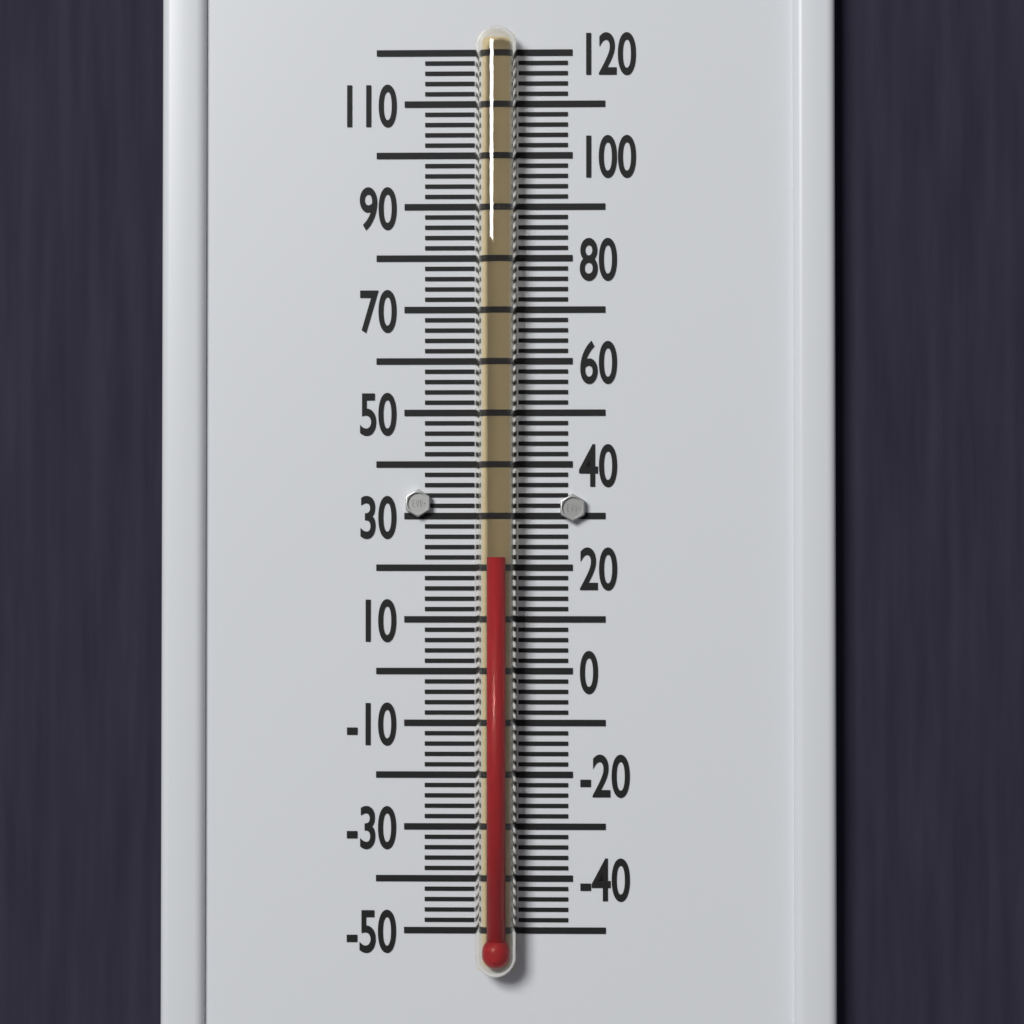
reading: 22 °F
